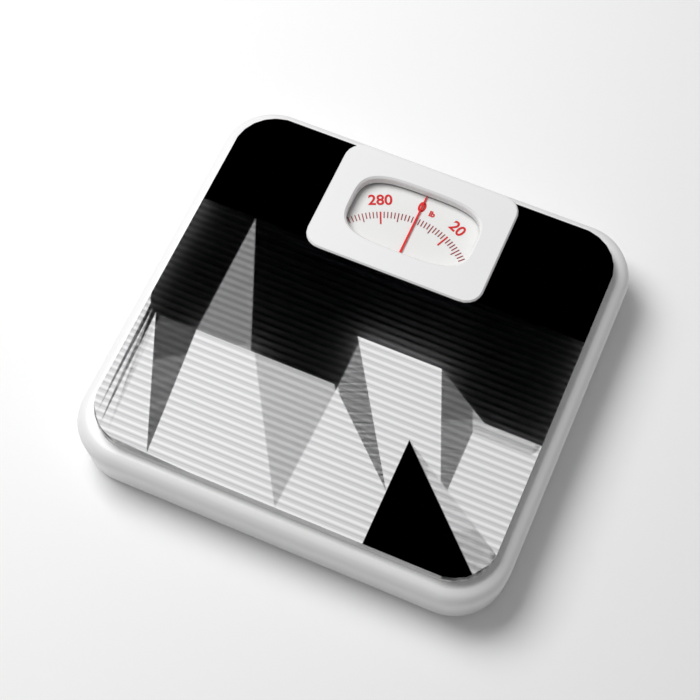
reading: 0 lb
